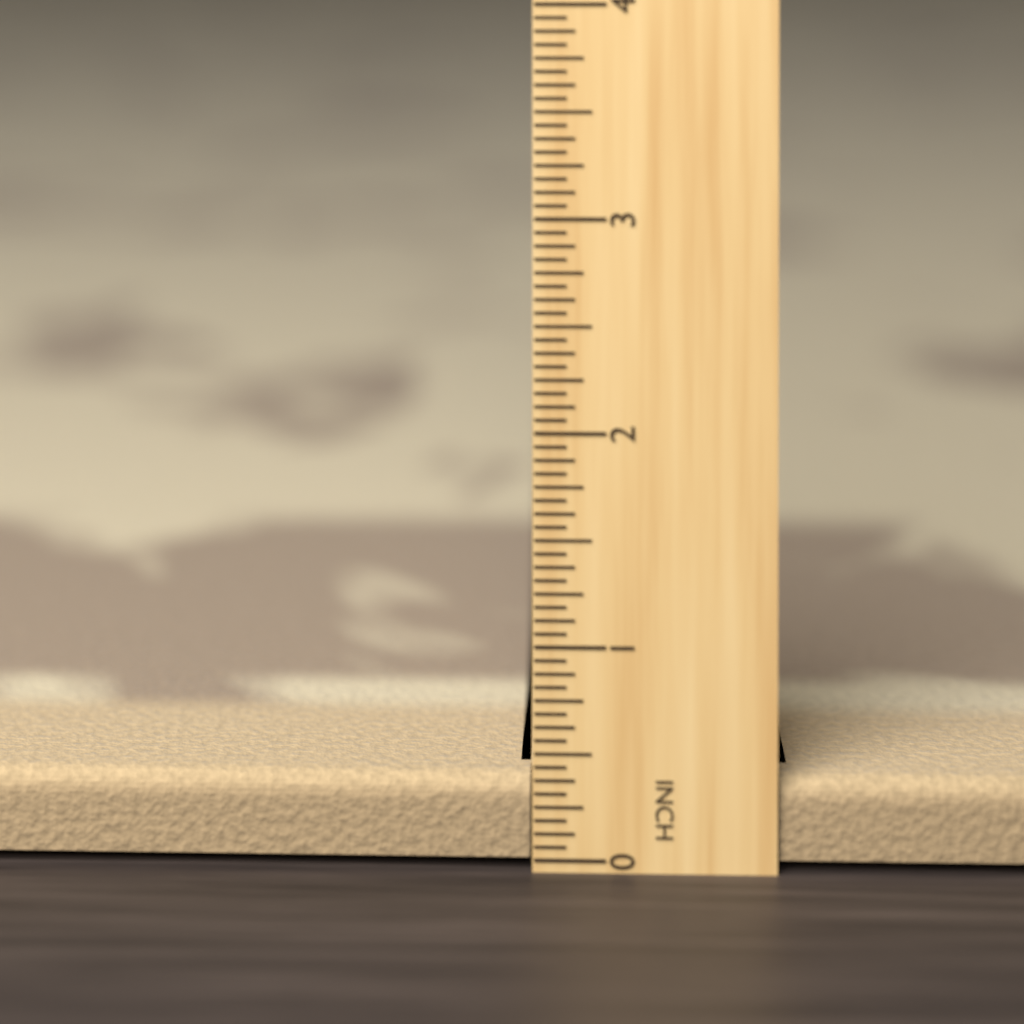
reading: 0.3750 in
